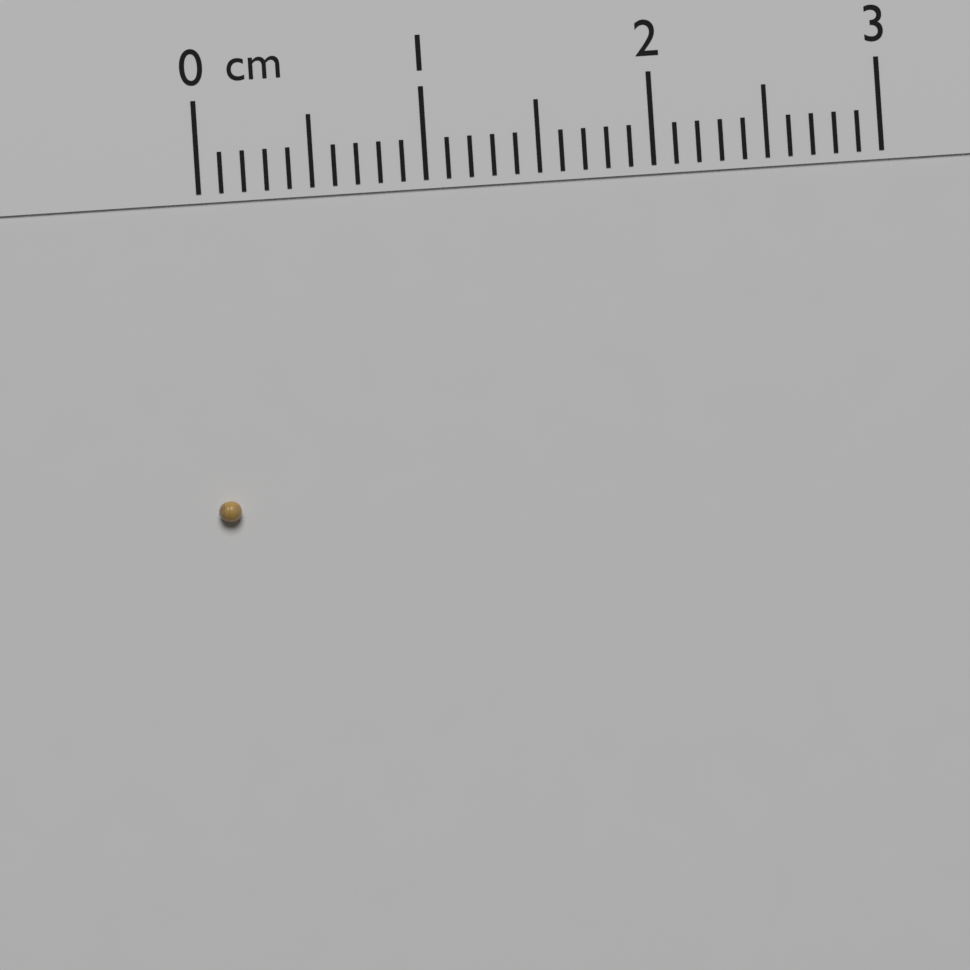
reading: 0.1 cm
